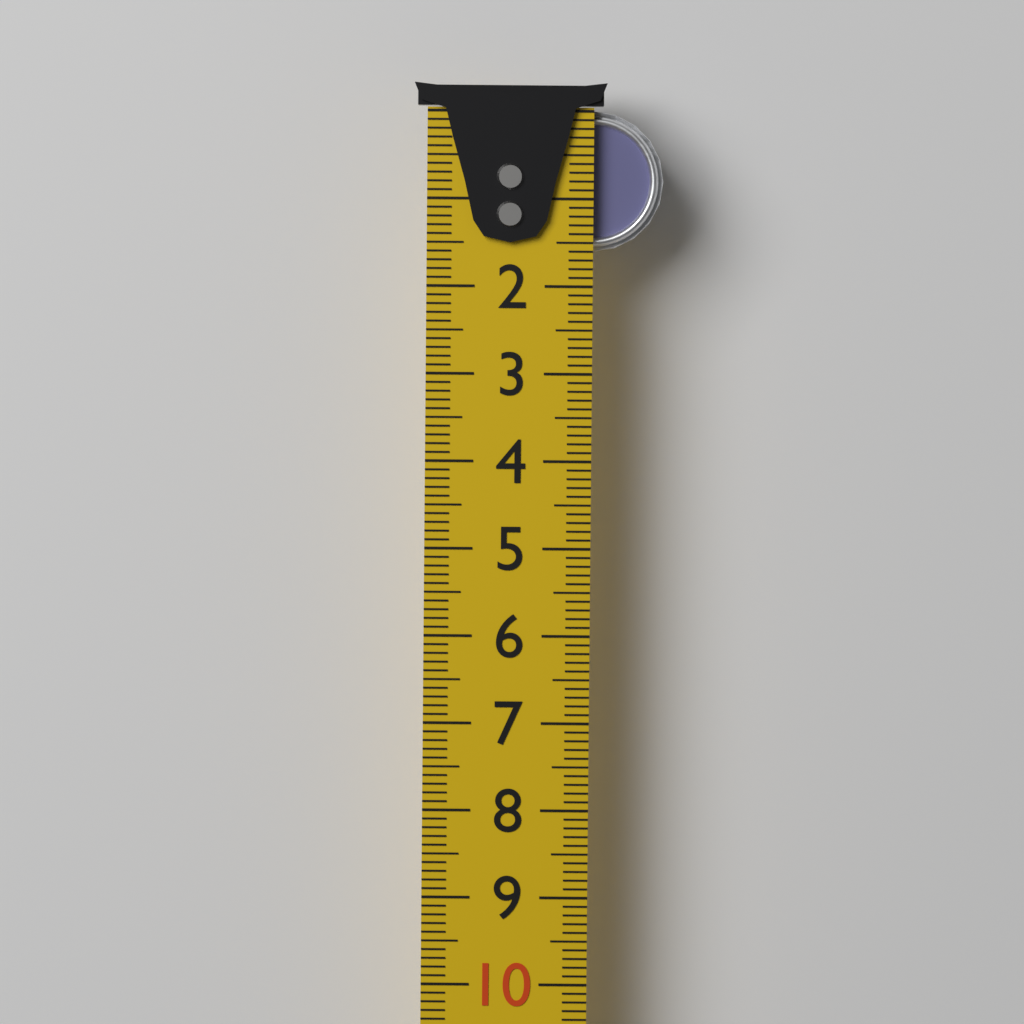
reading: 1.6 cm
